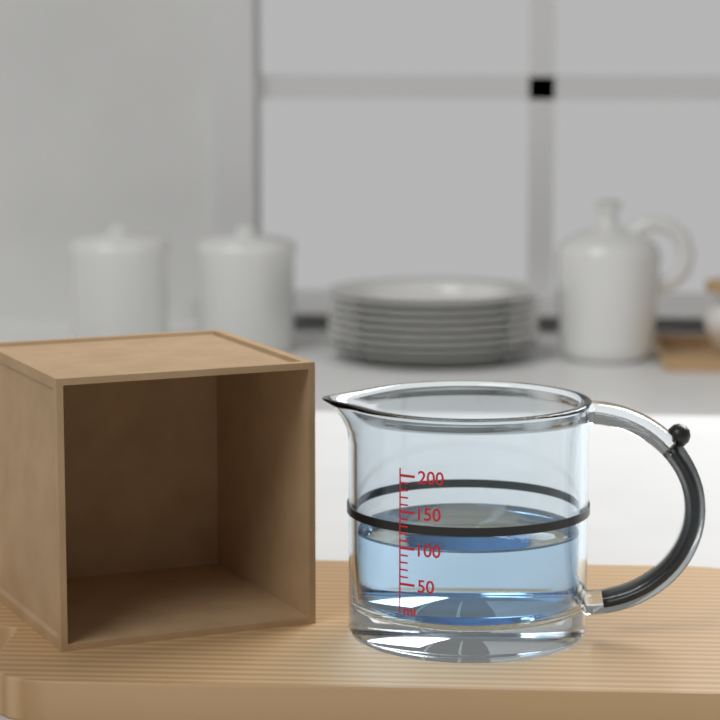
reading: 100 ml
